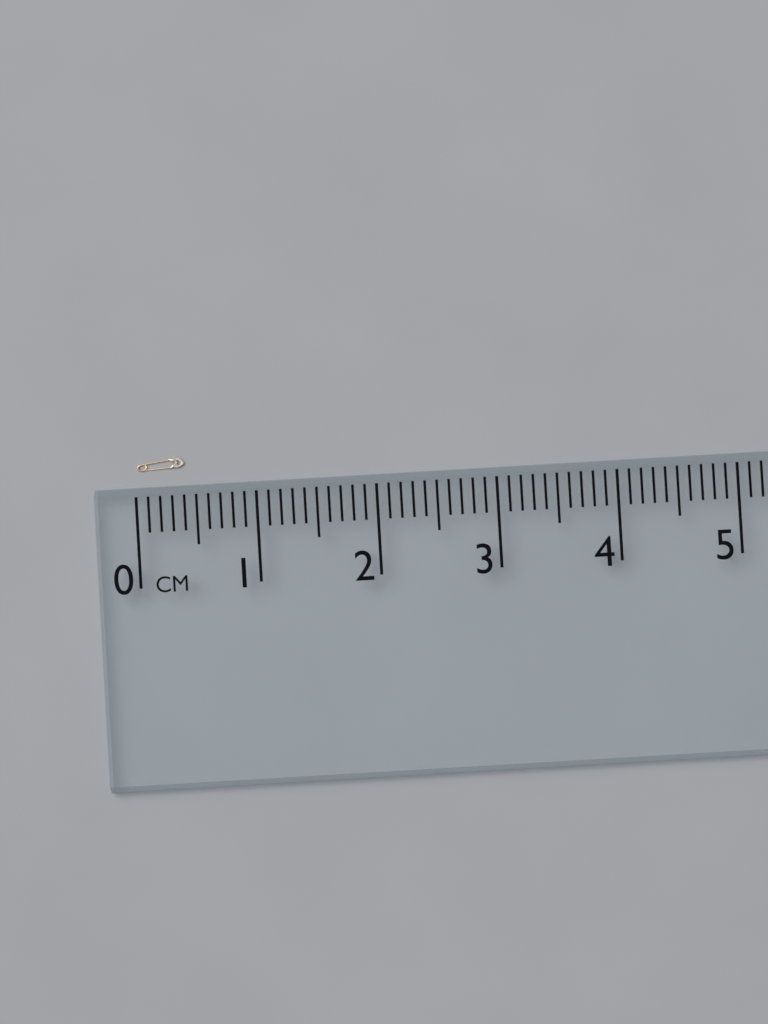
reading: 0.4 cm
